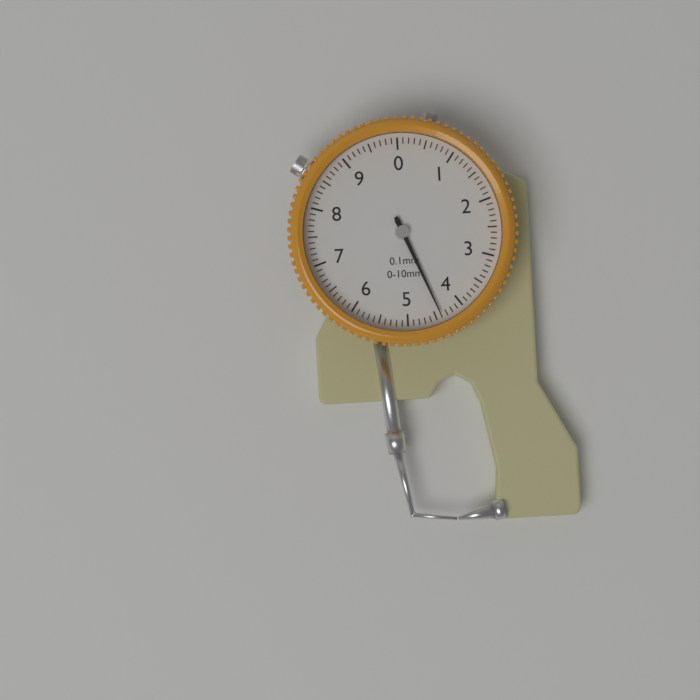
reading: 4.4 mm
